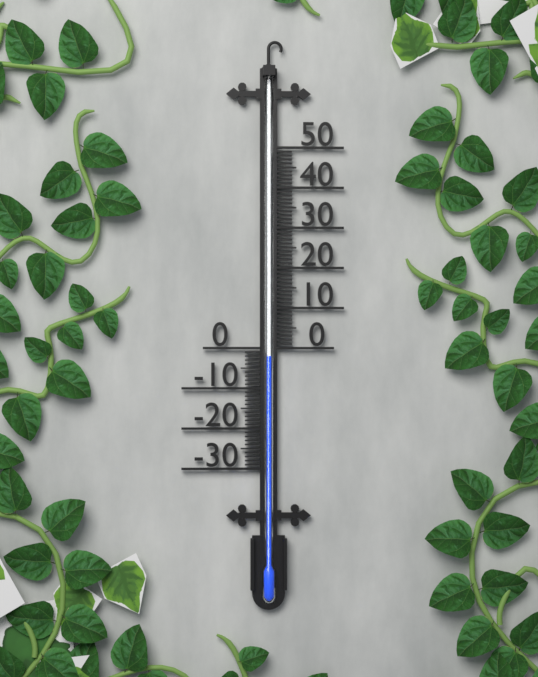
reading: -2 (no unit)
